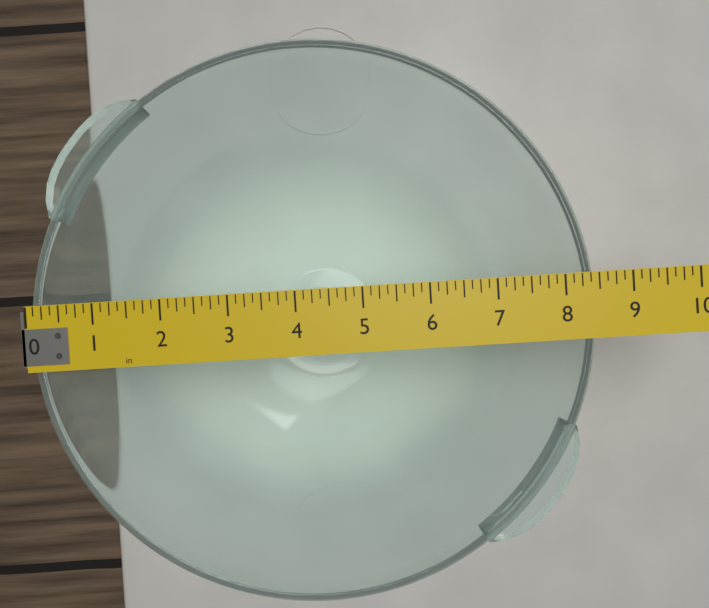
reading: 8.500 in
